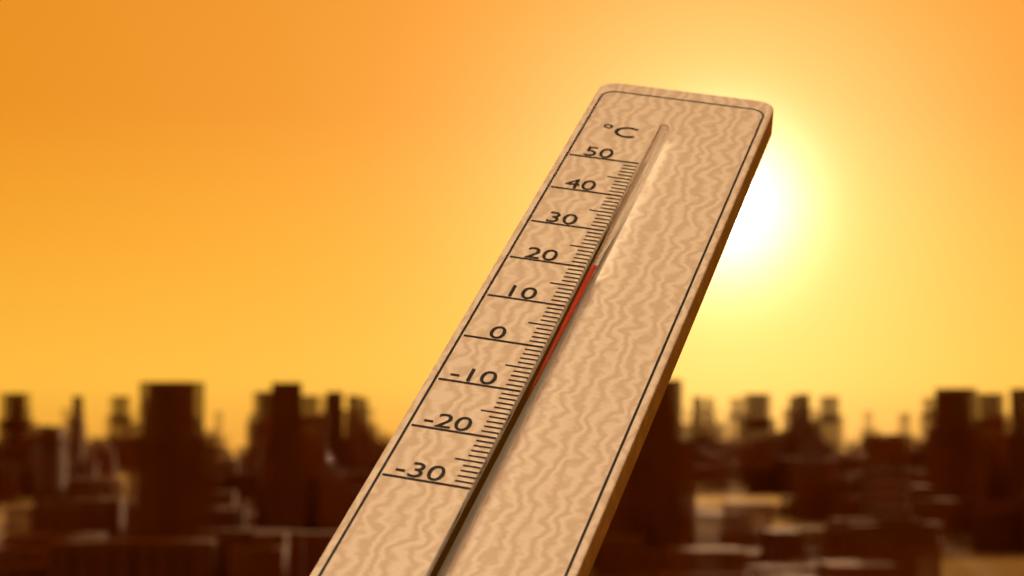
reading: 17 °C
